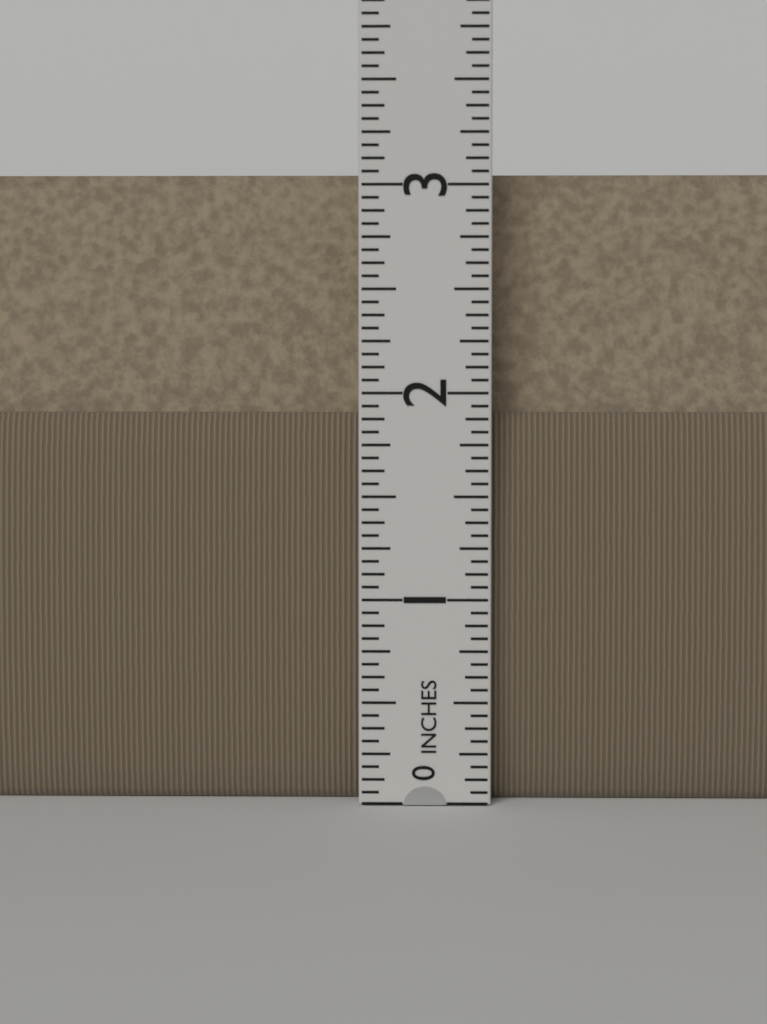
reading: 3.0625 in
